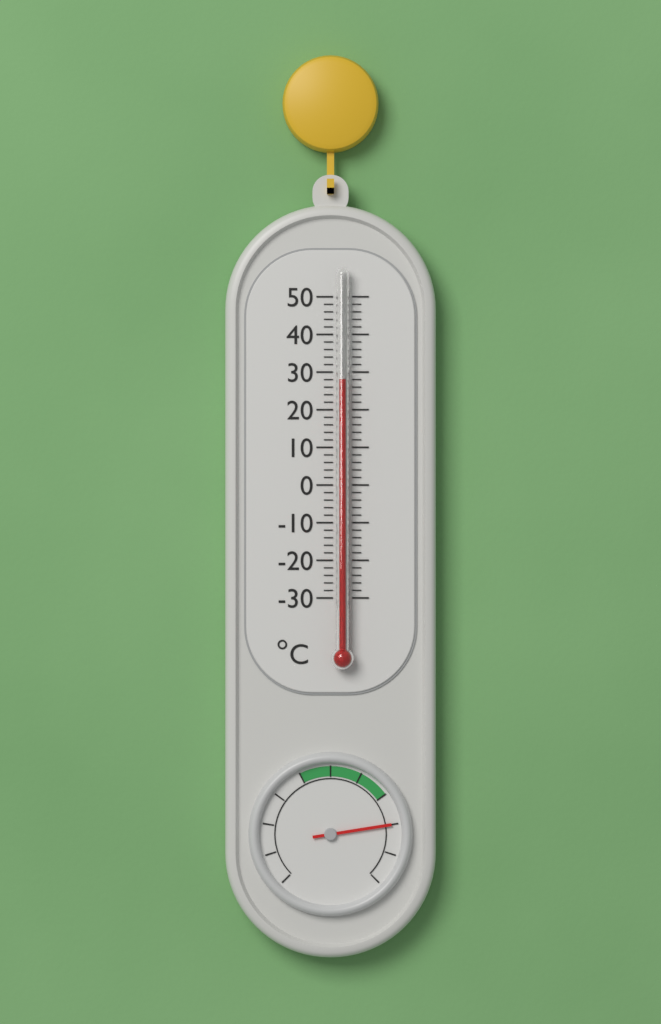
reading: 28 °C
